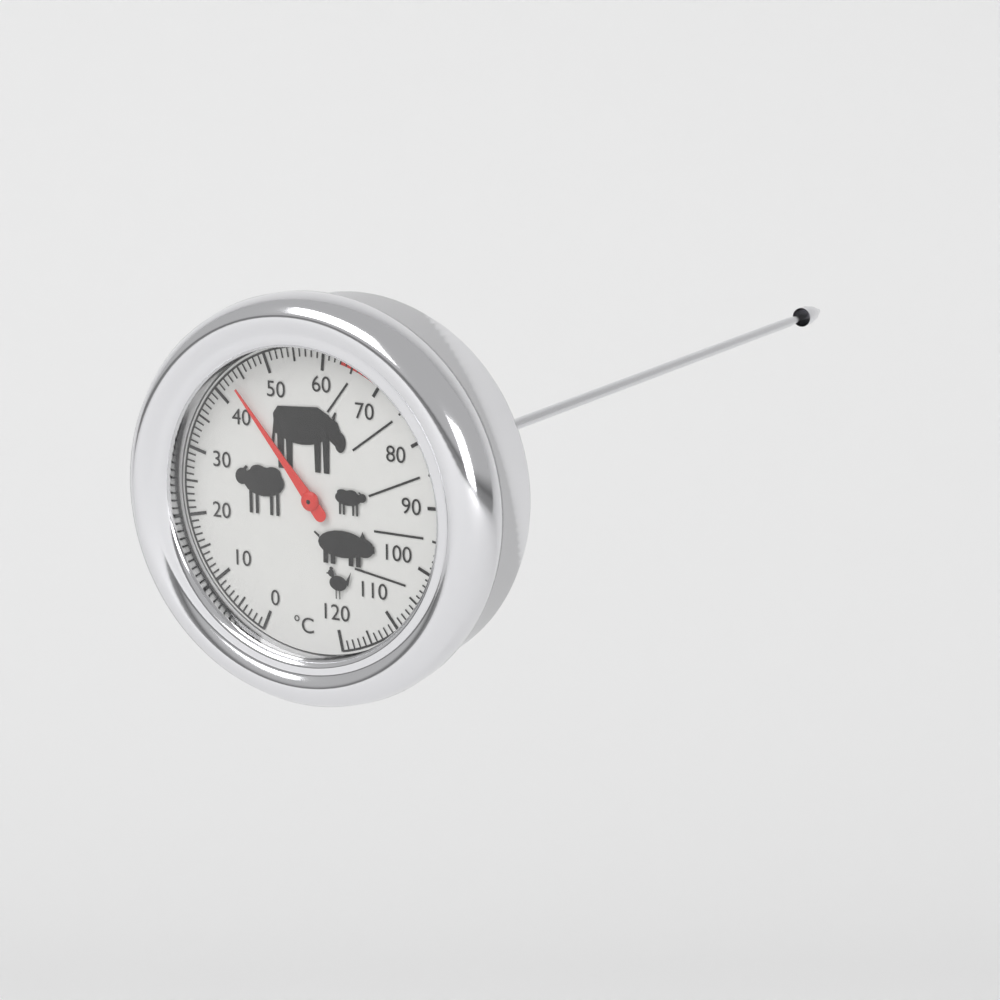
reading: 43 °C
